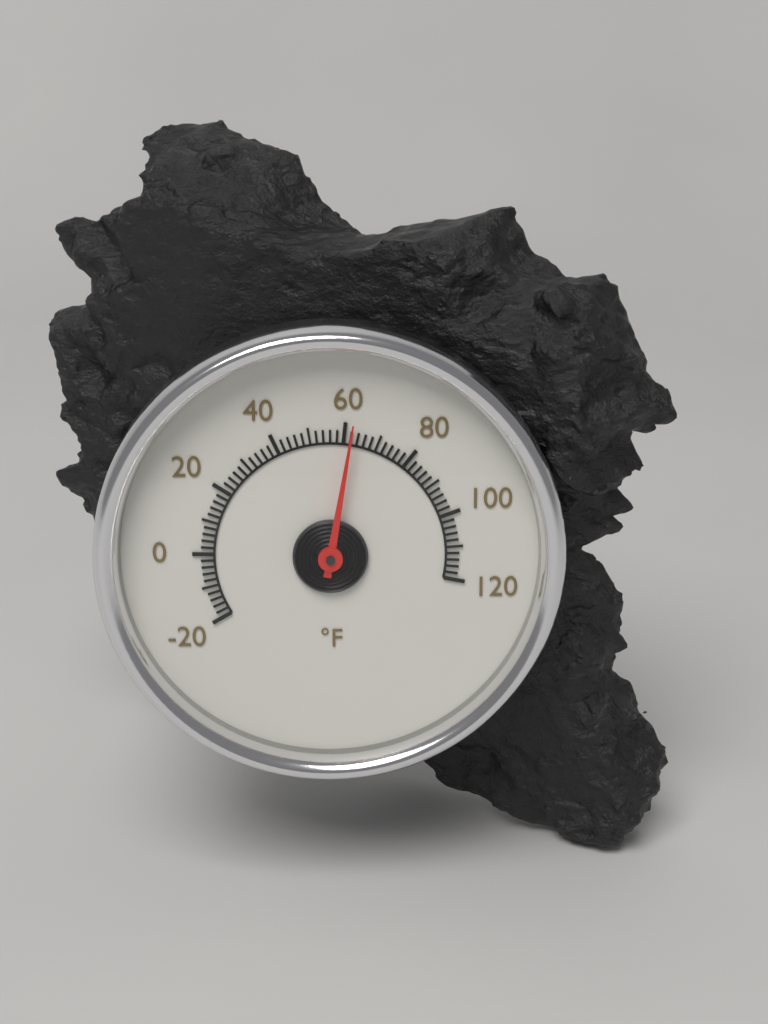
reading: 62 °F
